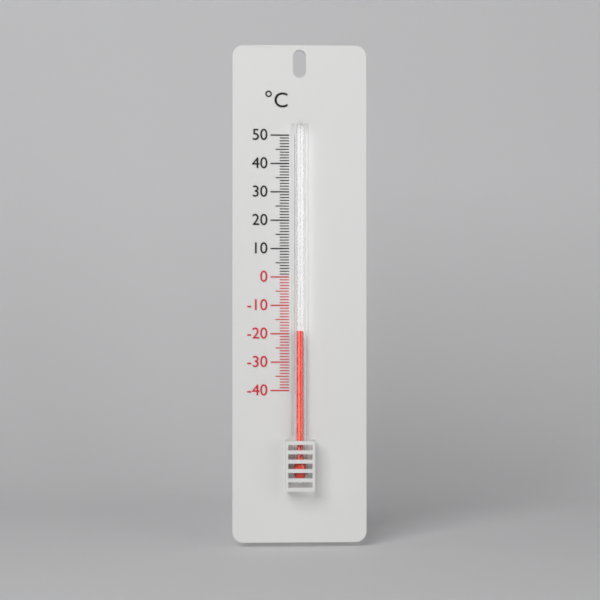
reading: -19 °C
